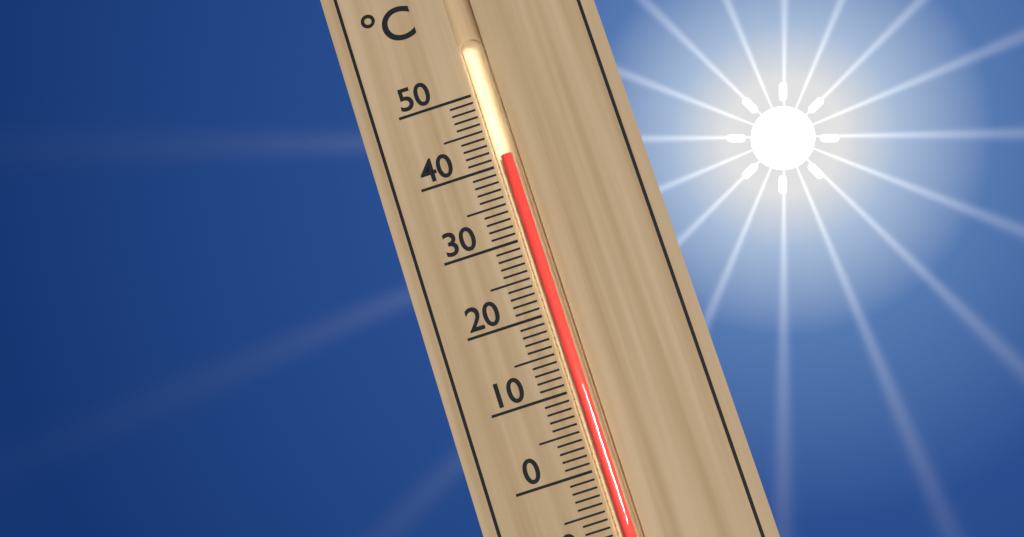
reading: 41 °C
